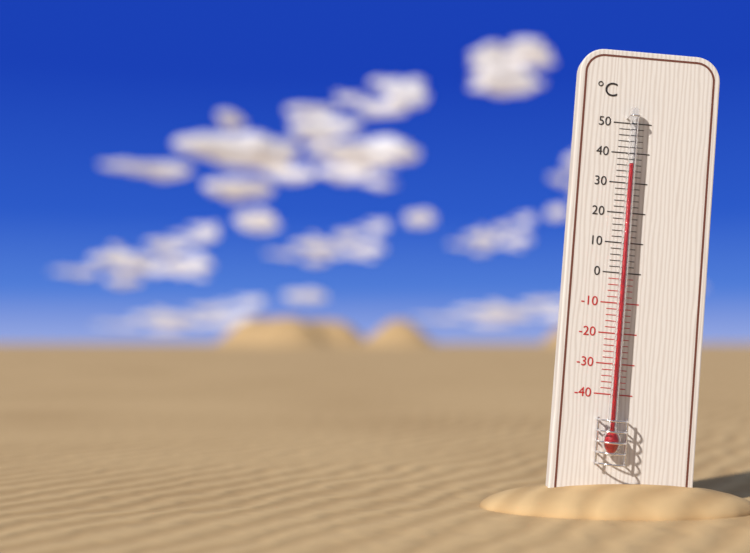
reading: 36 °C
